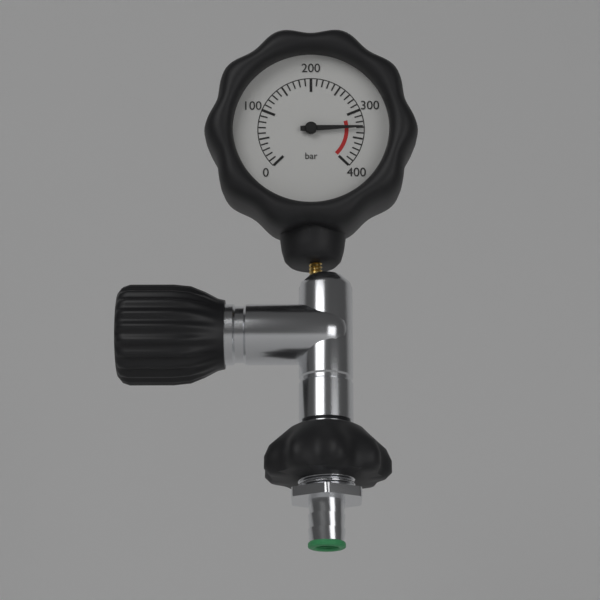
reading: 330 bar
